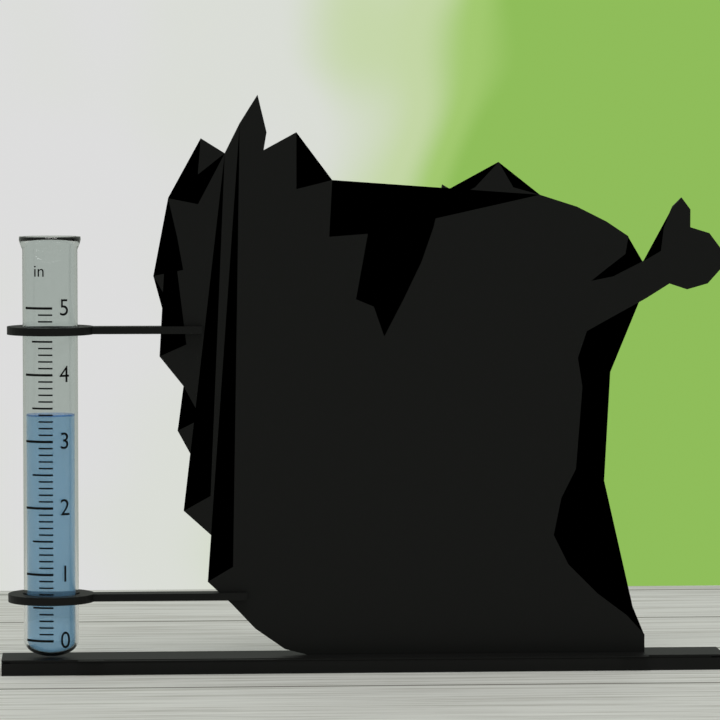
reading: 3.4 in
